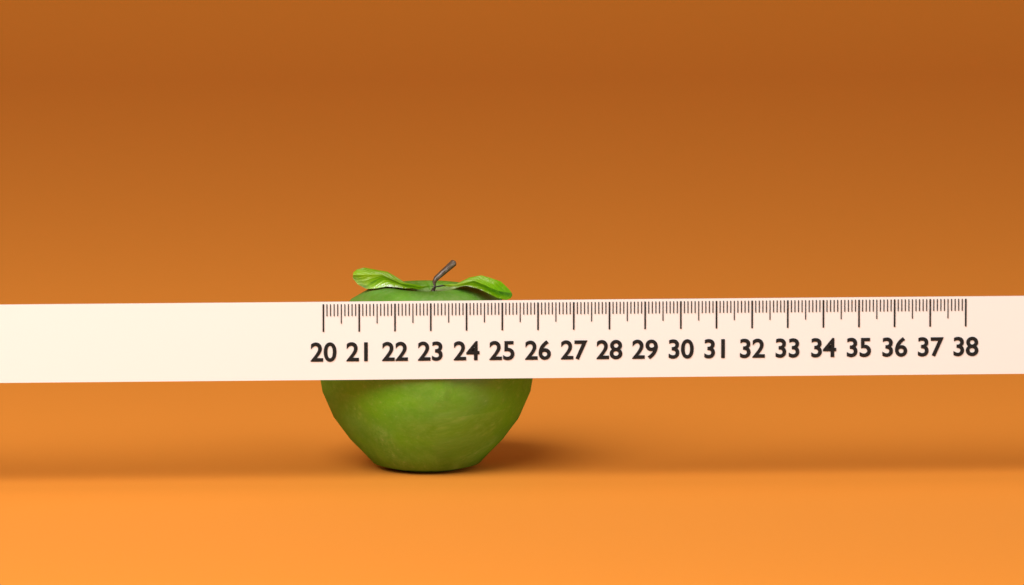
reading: 26.1 (no unit)
